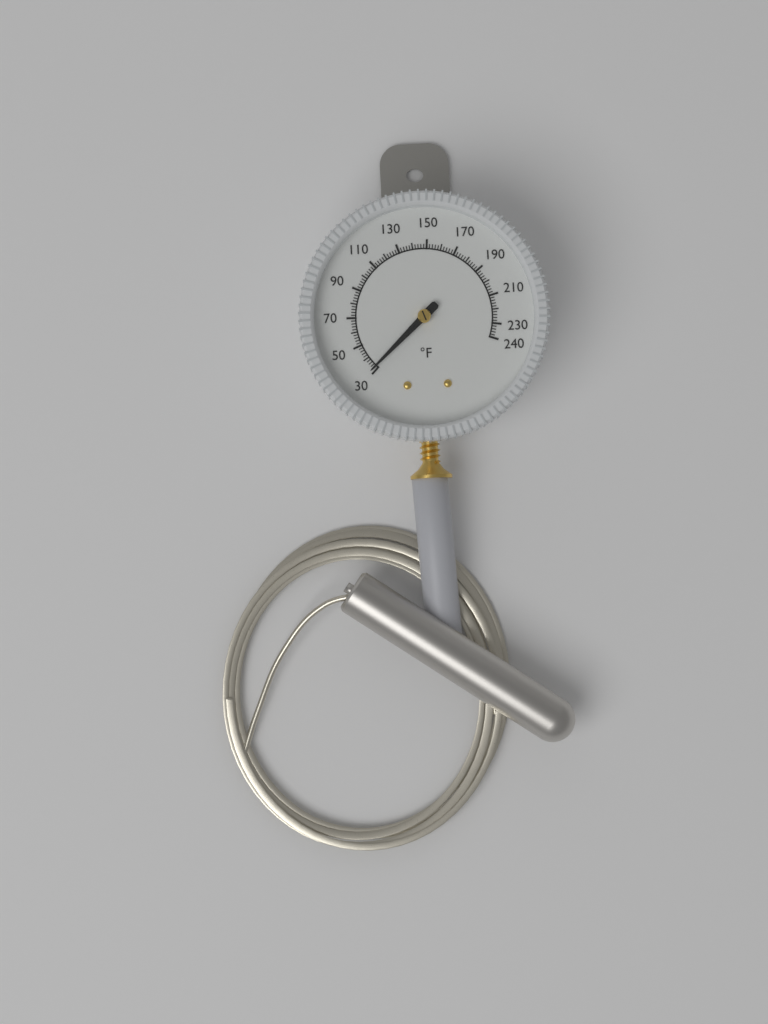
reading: 32 °F
